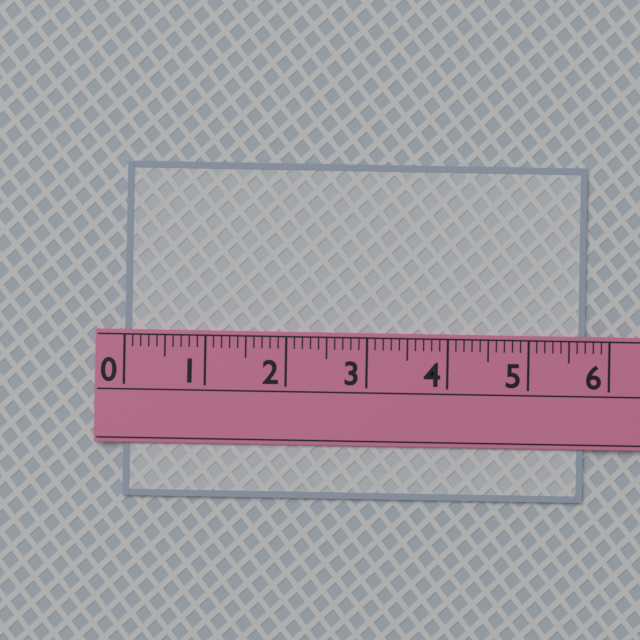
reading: 5.7 (no unit)
